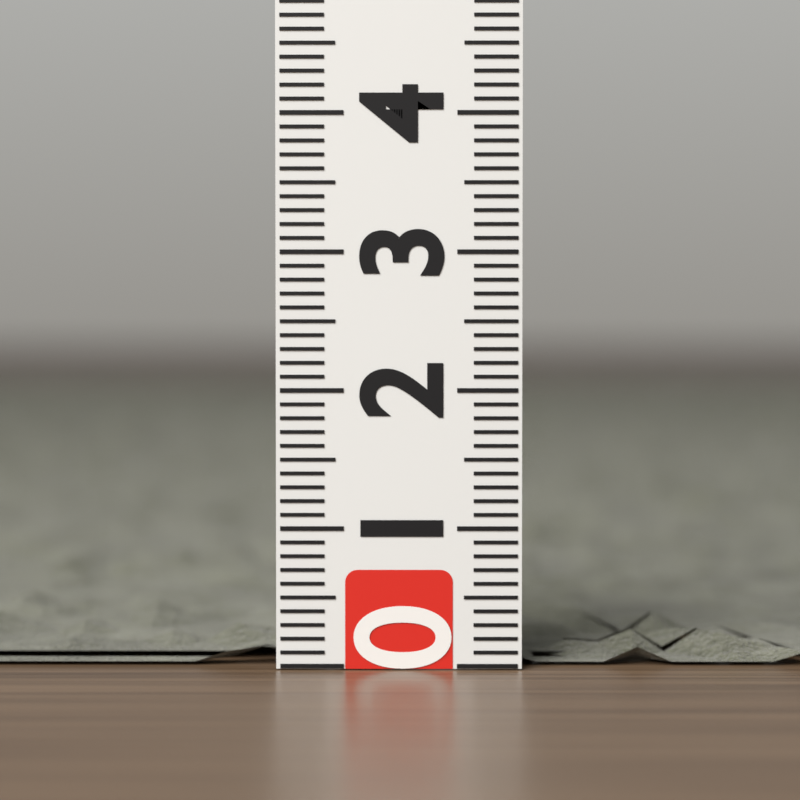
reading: 0.3 (no unit)
